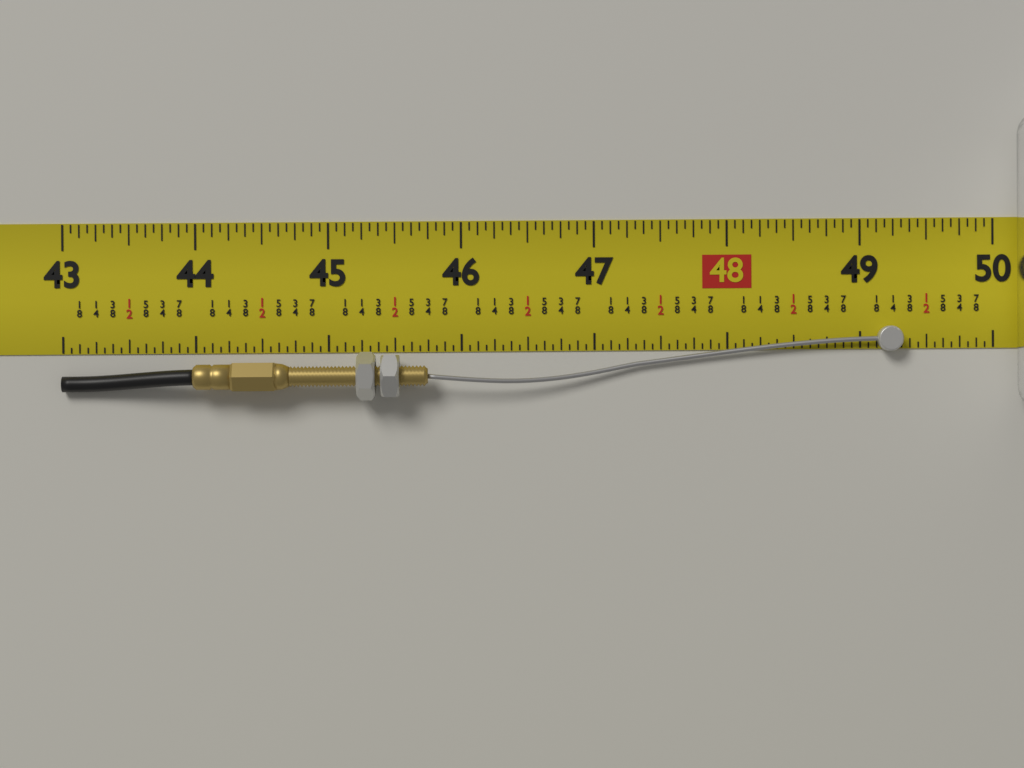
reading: 49.3125 in
